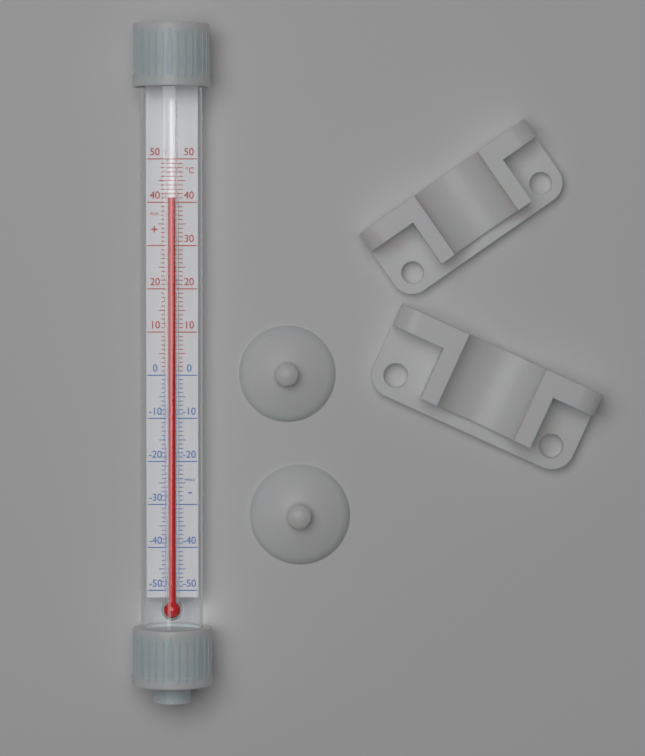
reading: 41 °C
